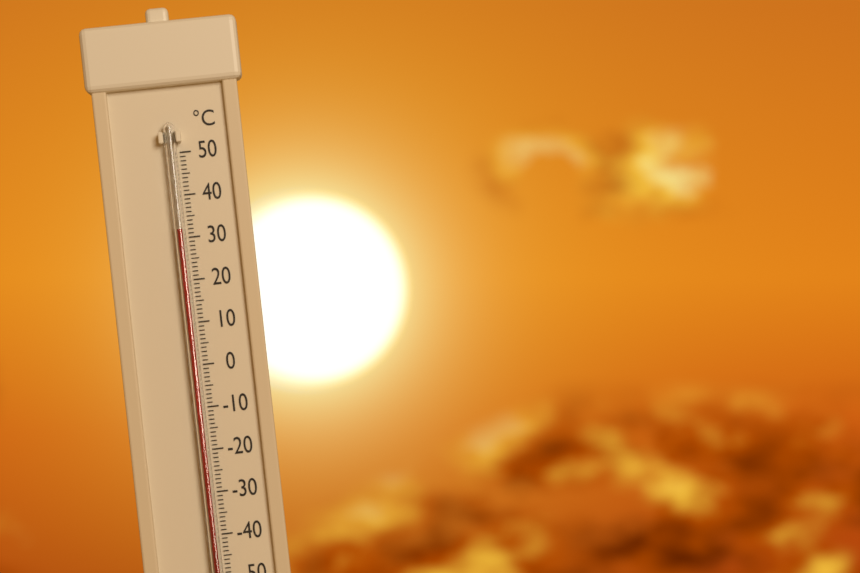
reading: 32 °C
